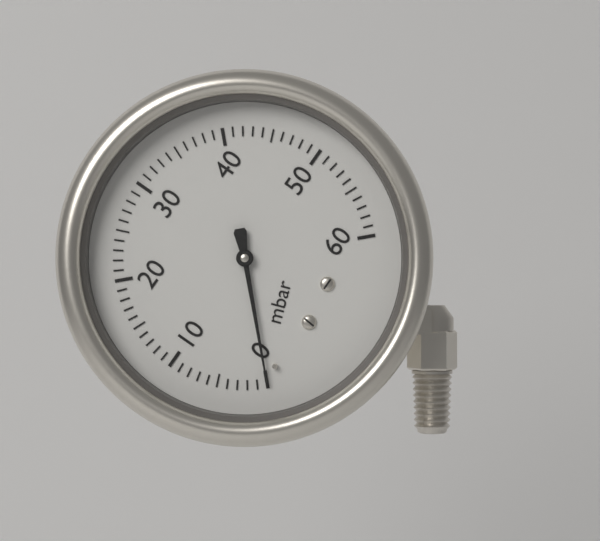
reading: 0 mbar
